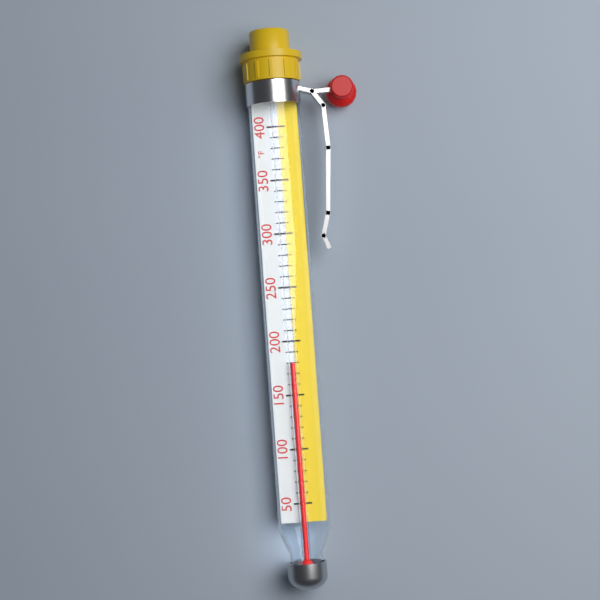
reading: 180 °F
